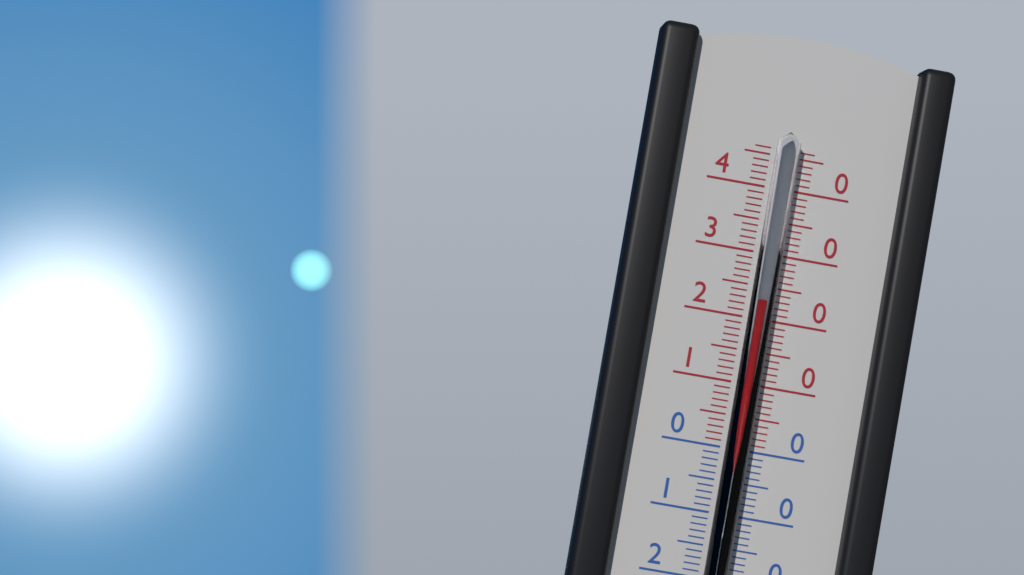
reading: 23 °C
